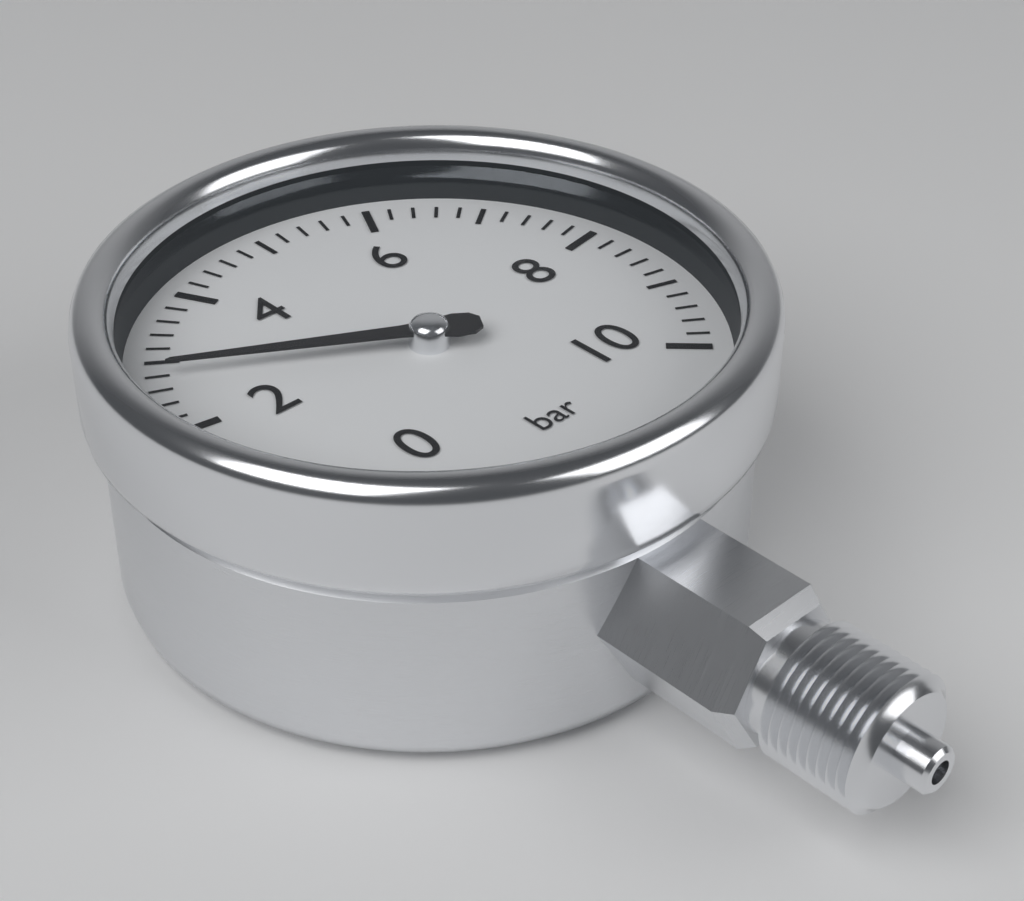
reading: 2.8 bar
